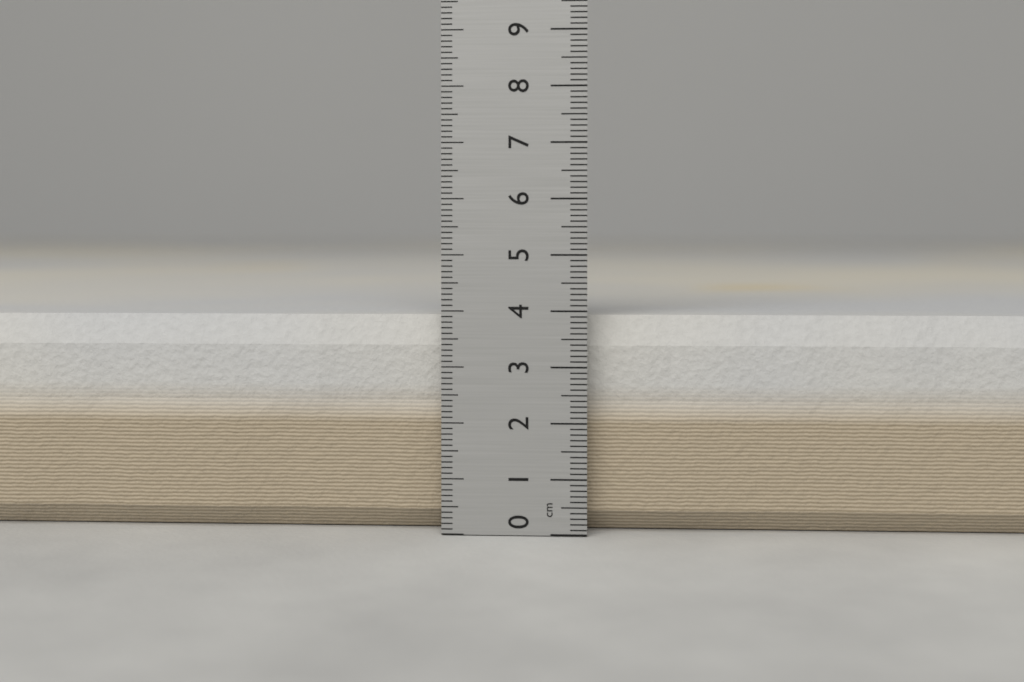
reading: 3.9 cm
